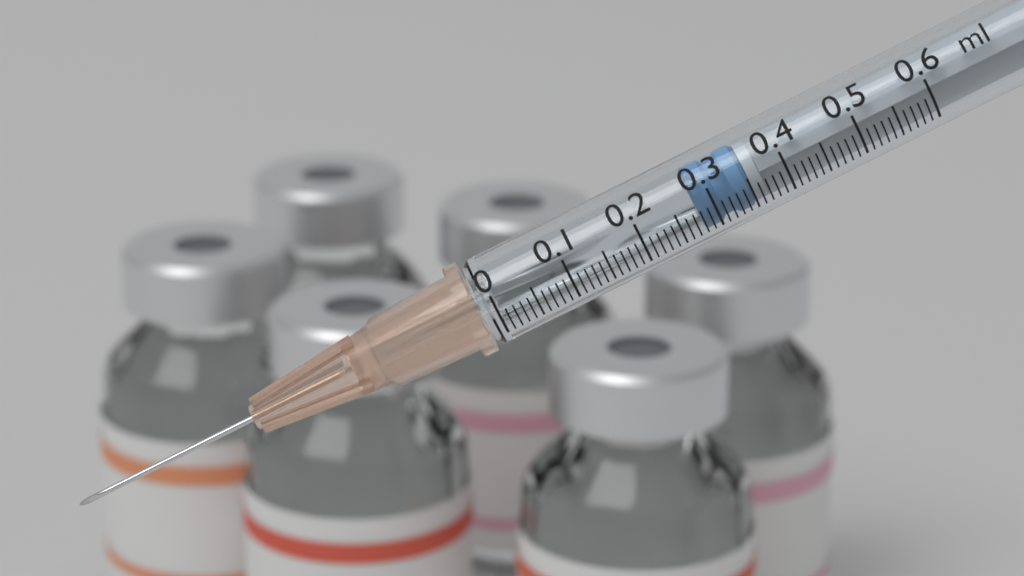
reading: 0.28 ml
